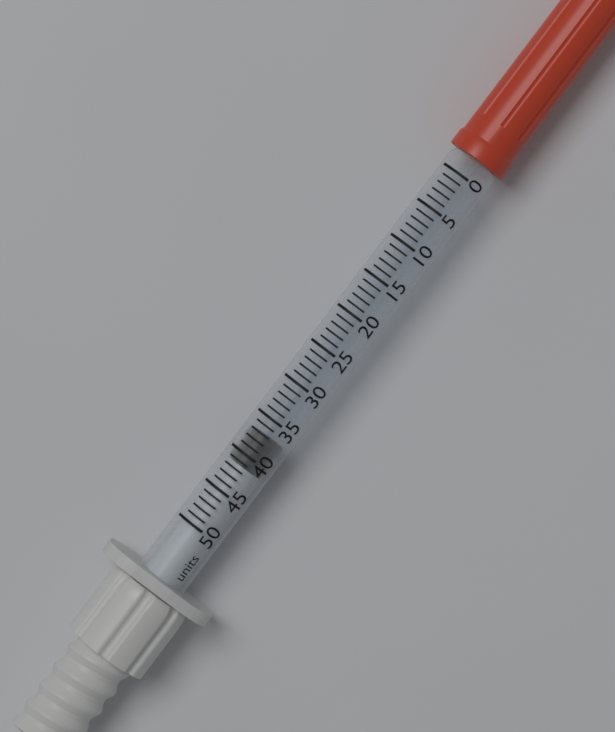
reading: 37 units
